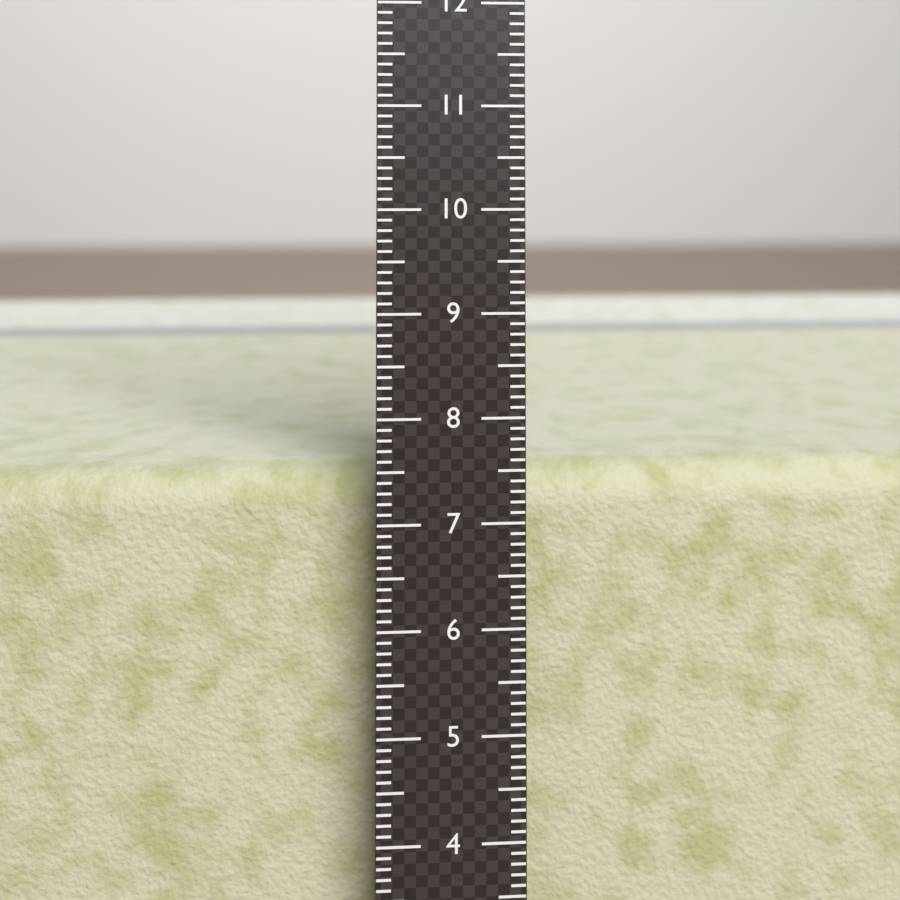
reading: 7.4 cm
